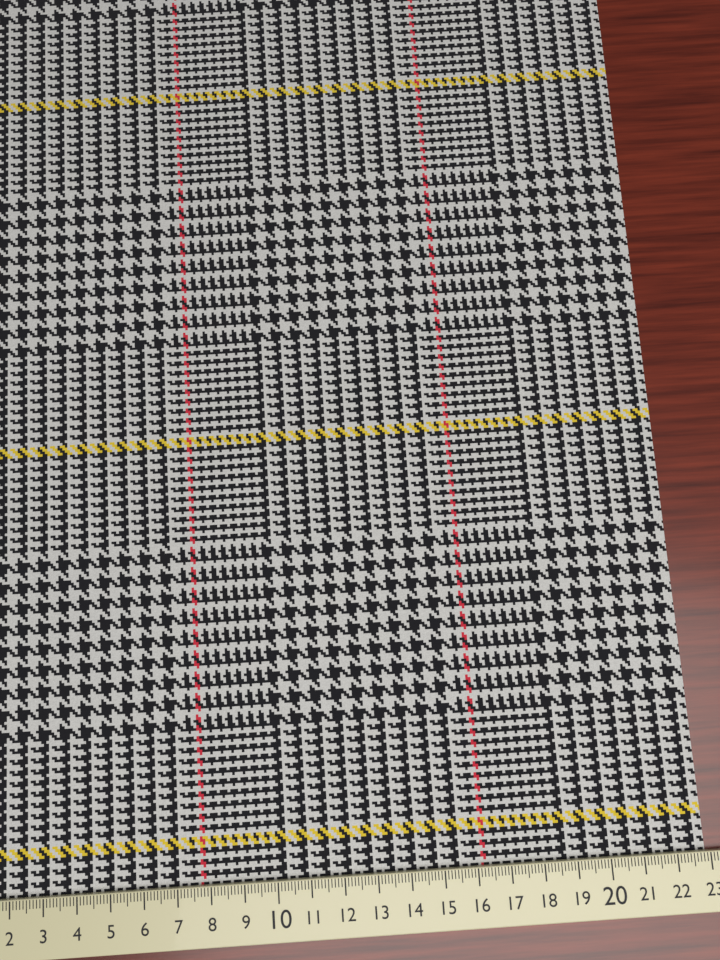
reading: 22.9 cm
